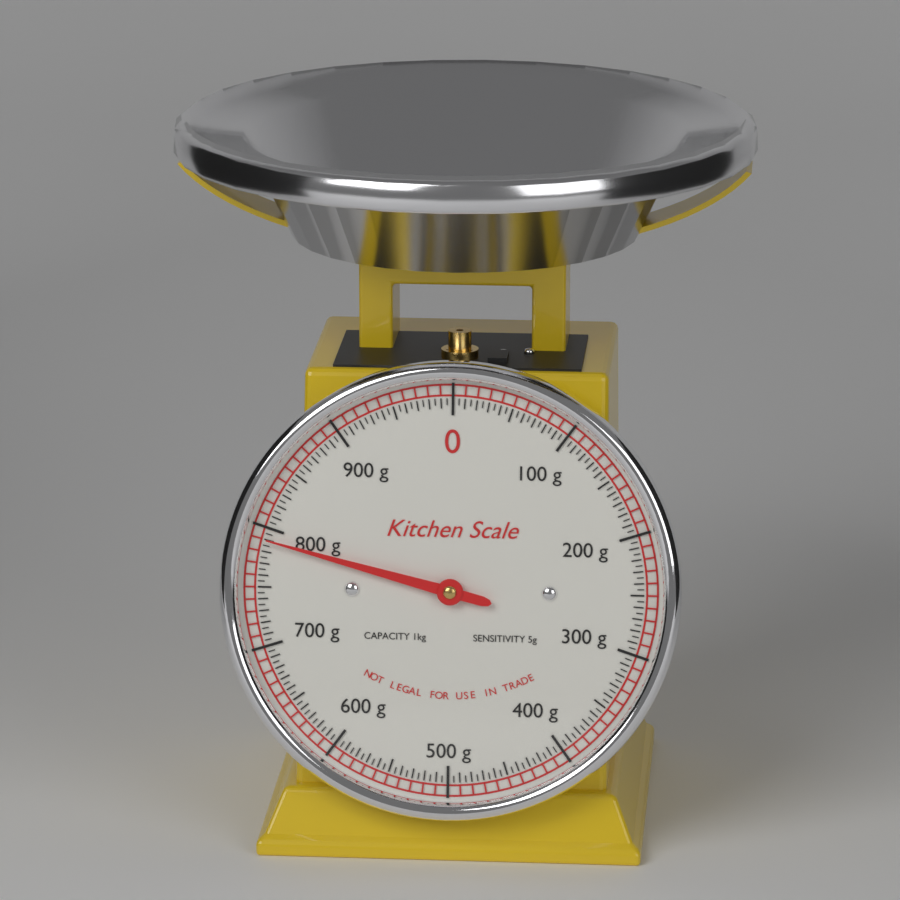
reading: 790 g
